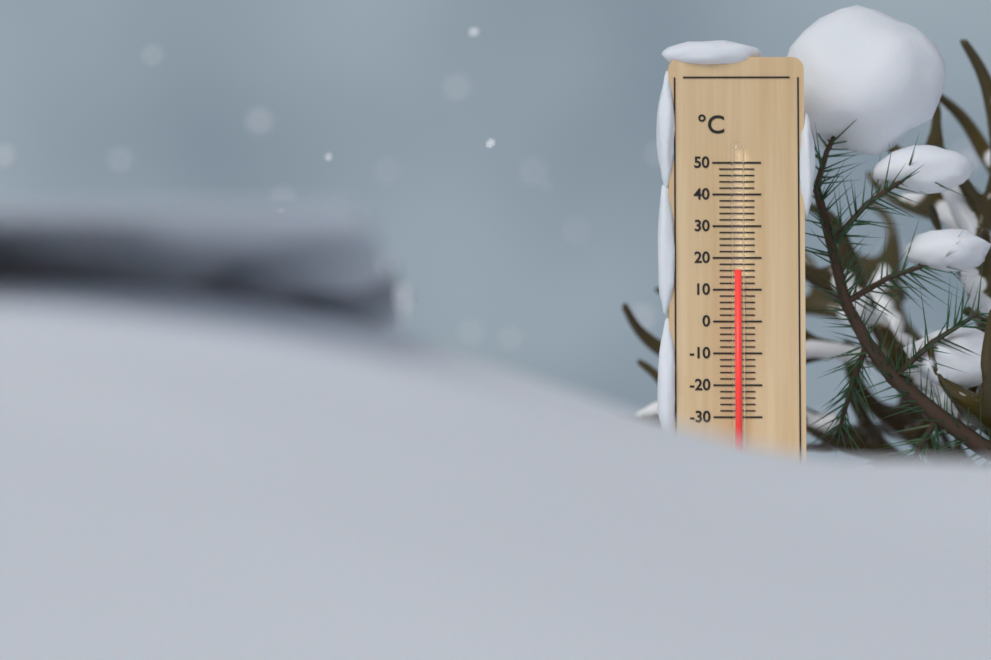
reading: 16 °C
